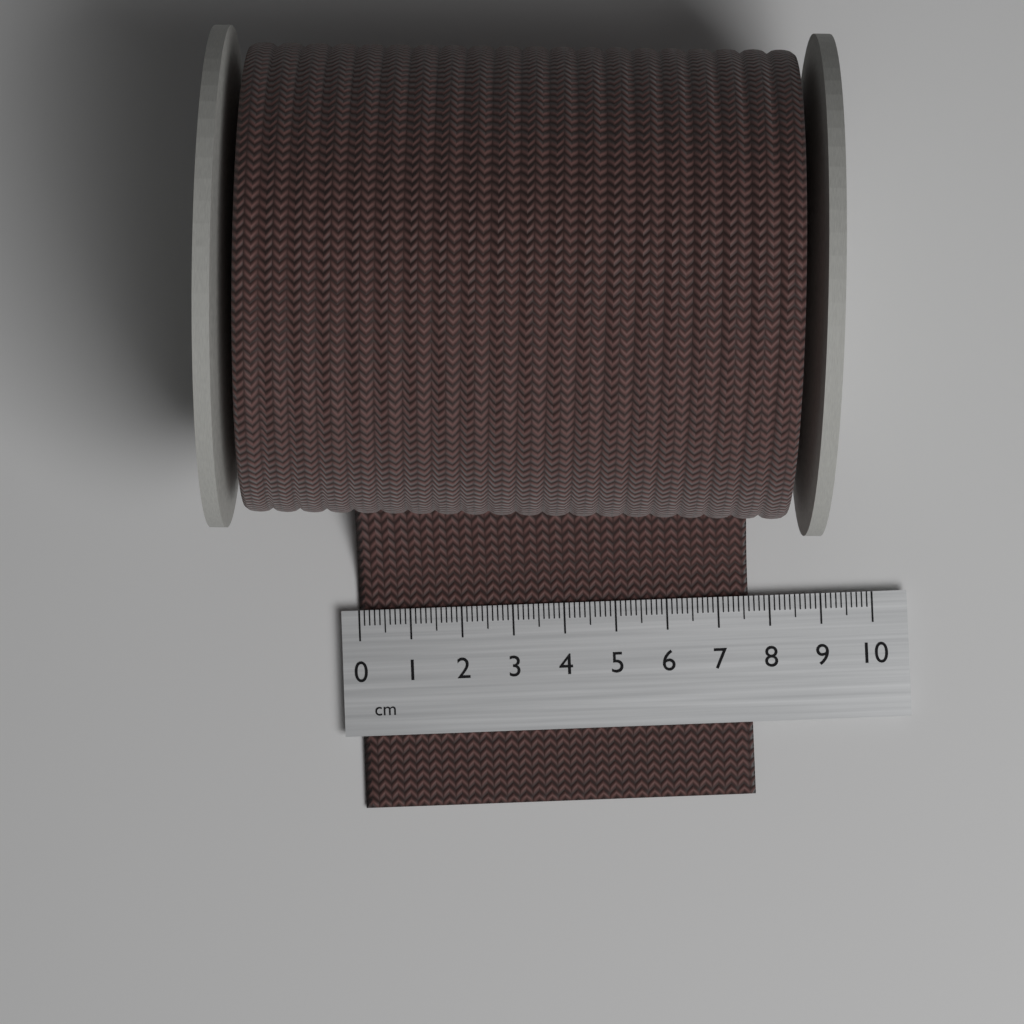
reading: 7.6 cm
